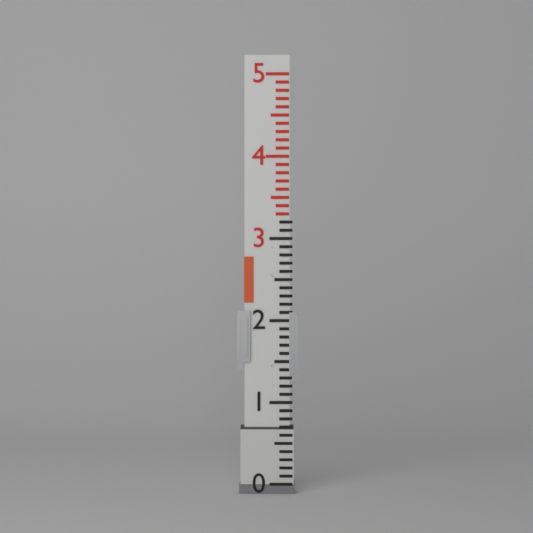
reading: 0.7 (no unit)
